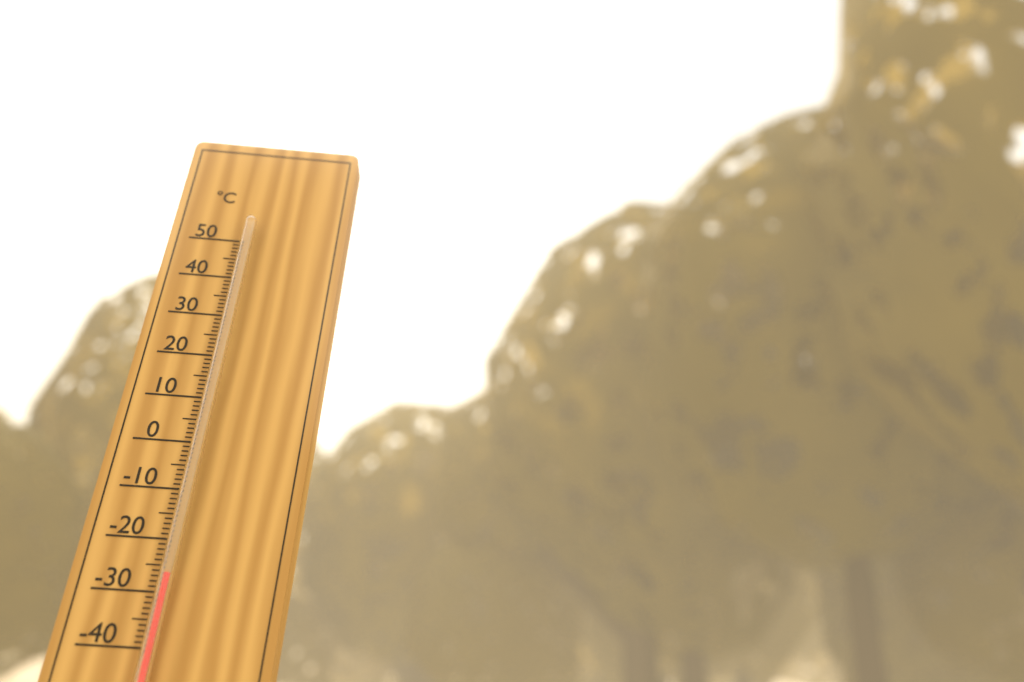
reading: -27 °C
